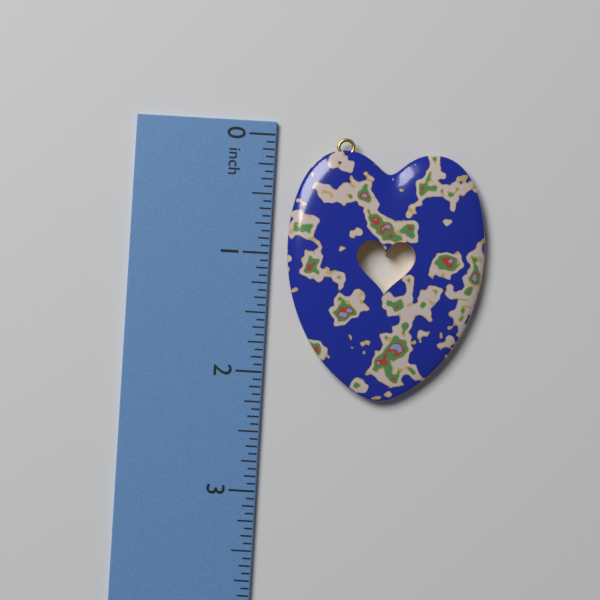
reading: 2.1875 in
